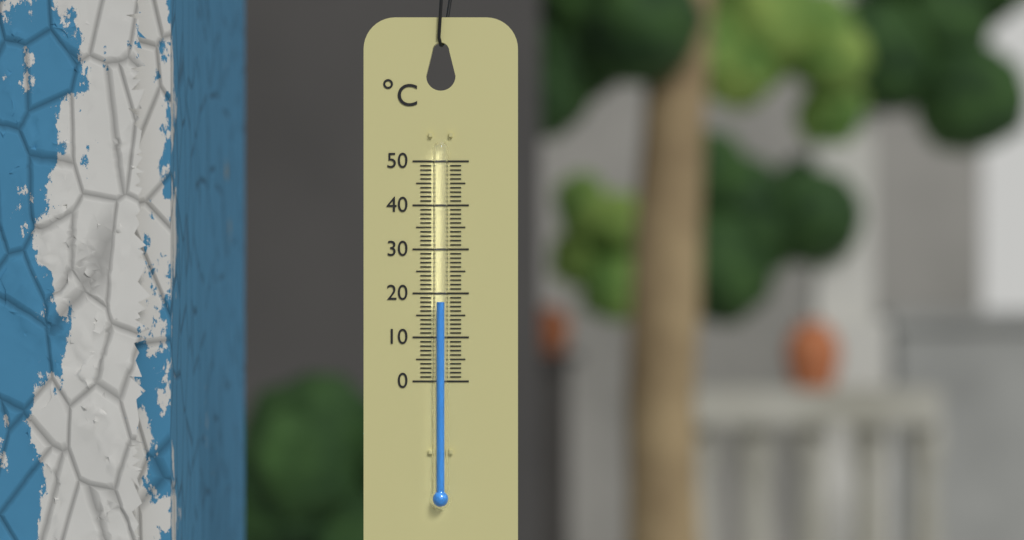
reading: 18 °C
